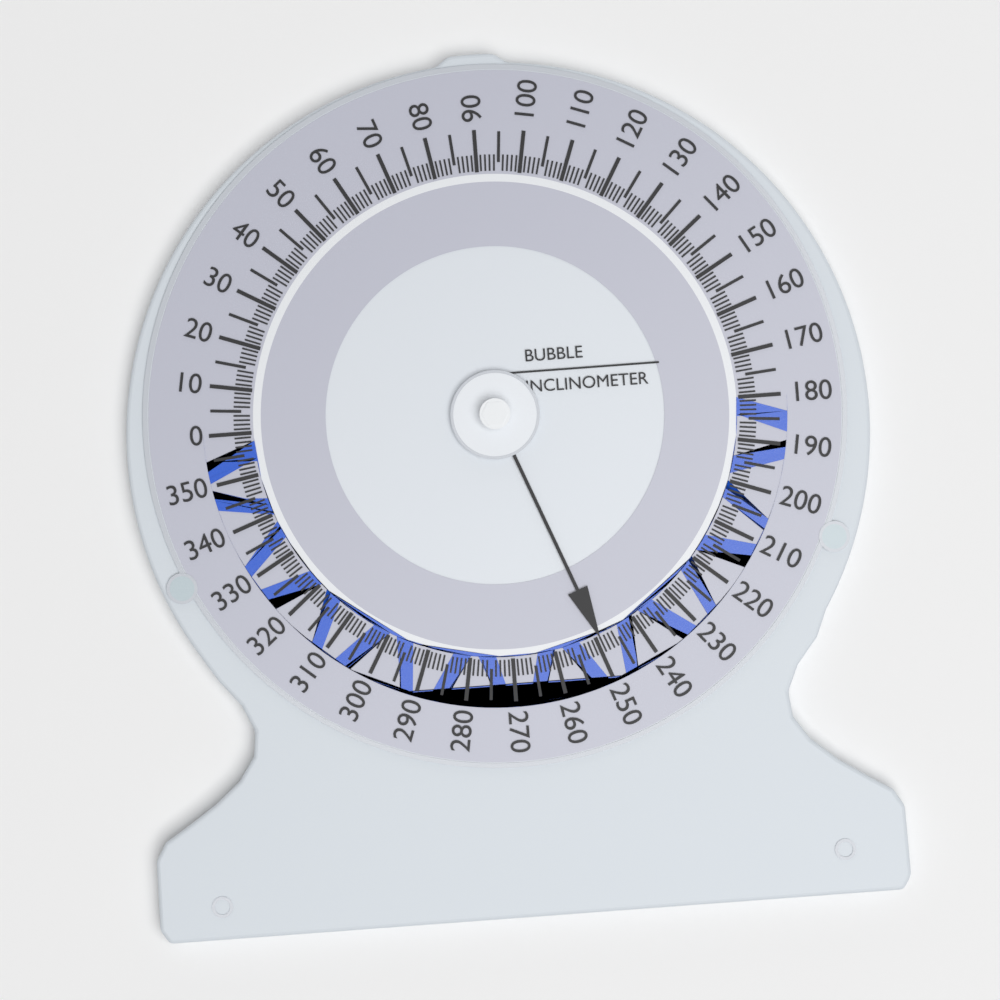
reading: 249 (no unit)
